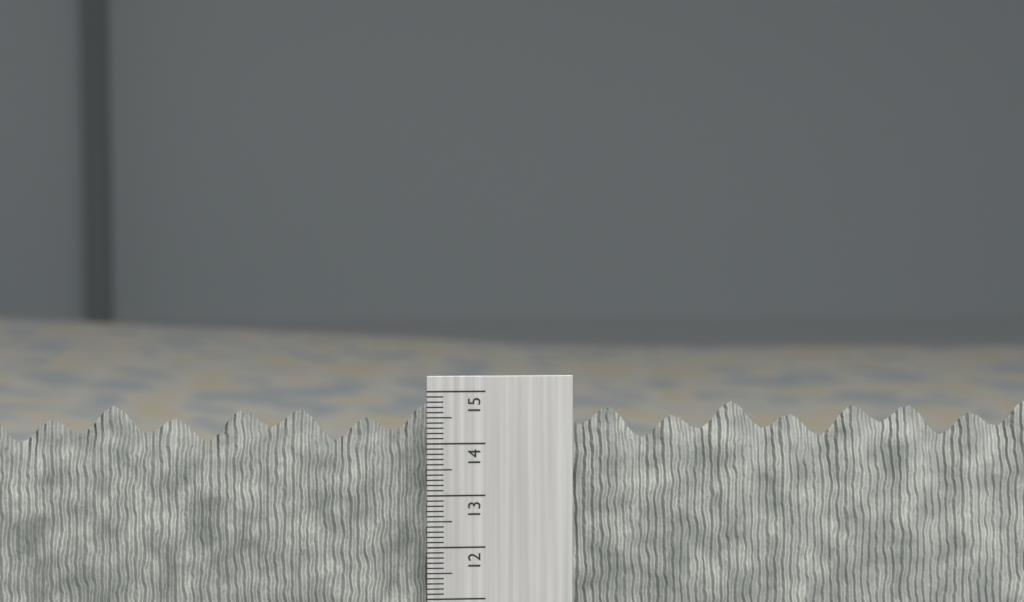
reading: 14.7 cm
